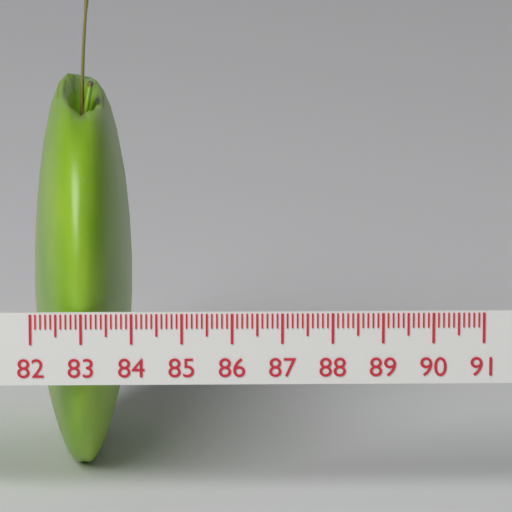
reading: 84.0 (no unit)
